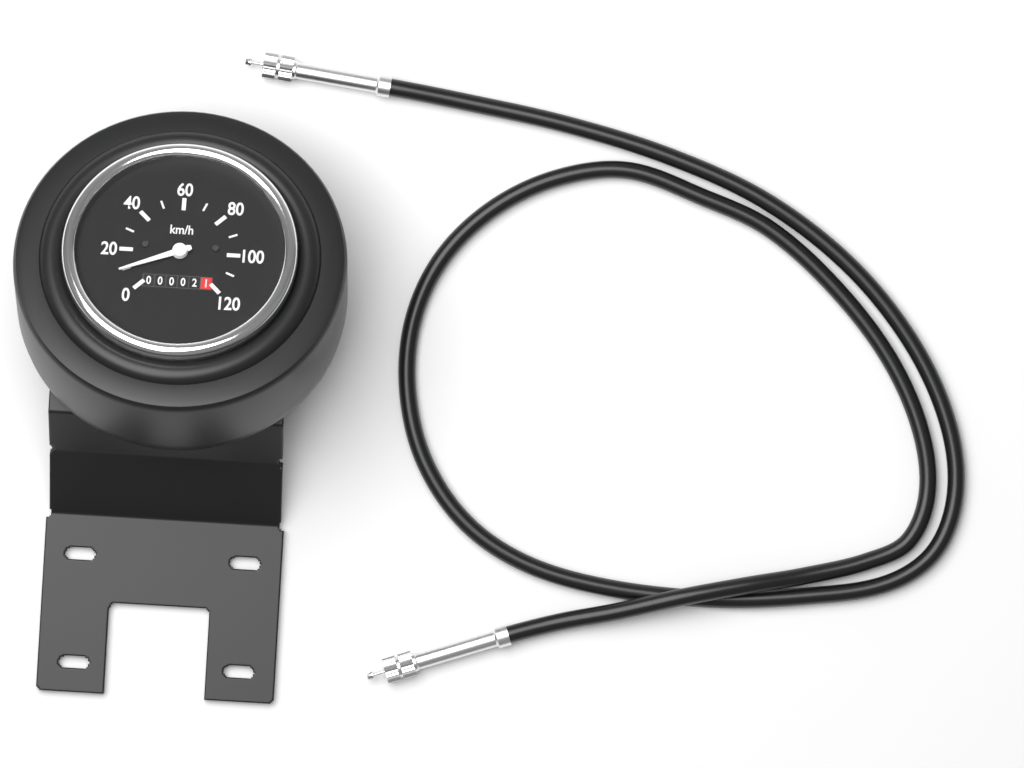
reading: 10 km/h
